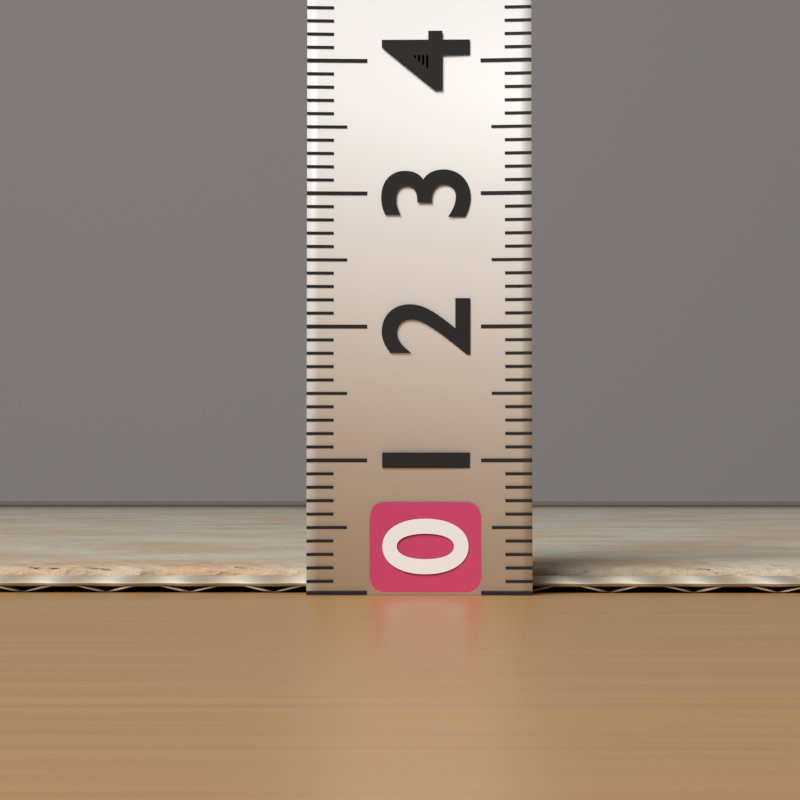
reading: 0.2 (no unit)
